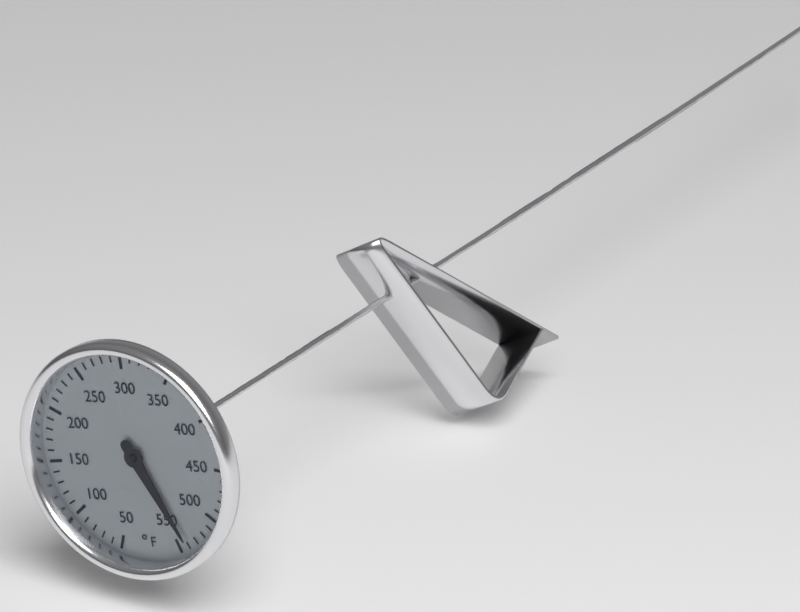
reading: 540 °F
